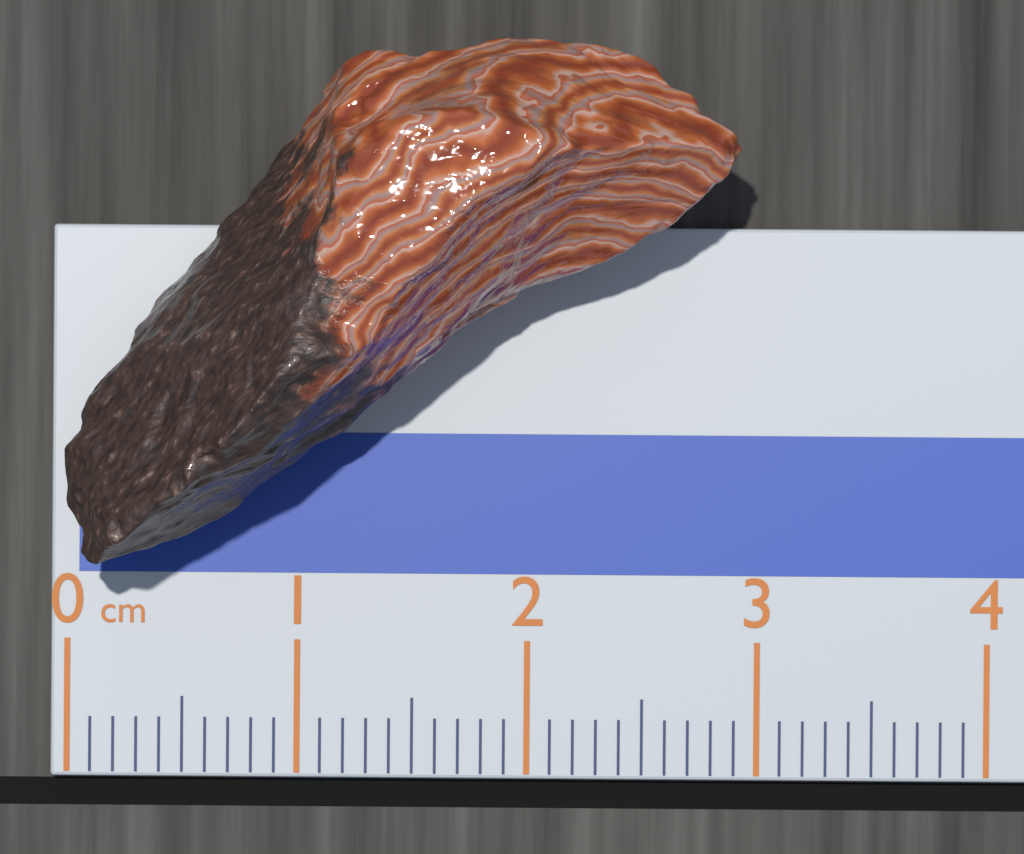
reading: 2.9 cm
